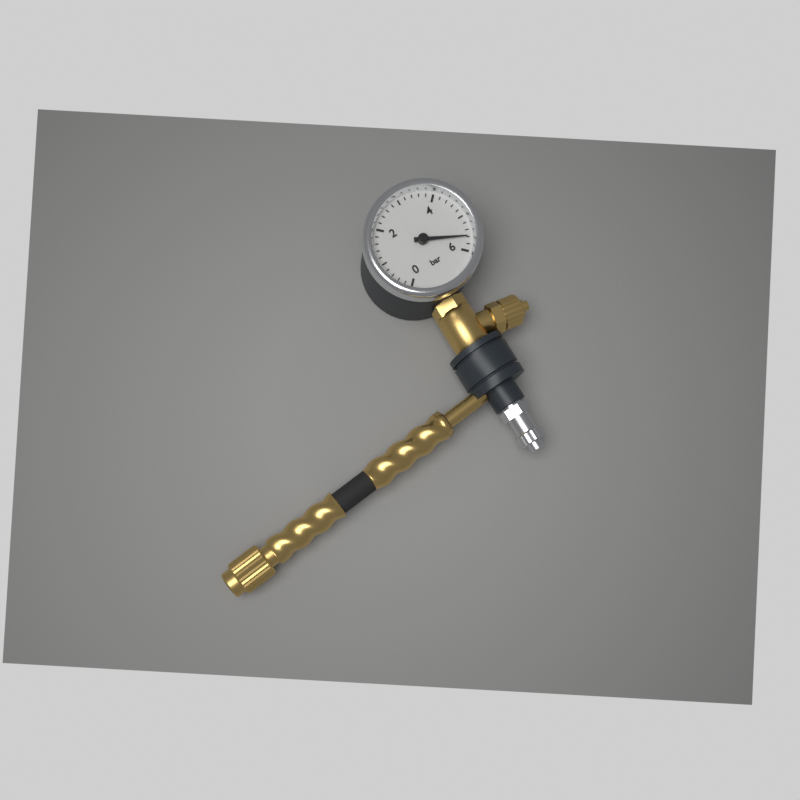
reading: 5.6 bar
